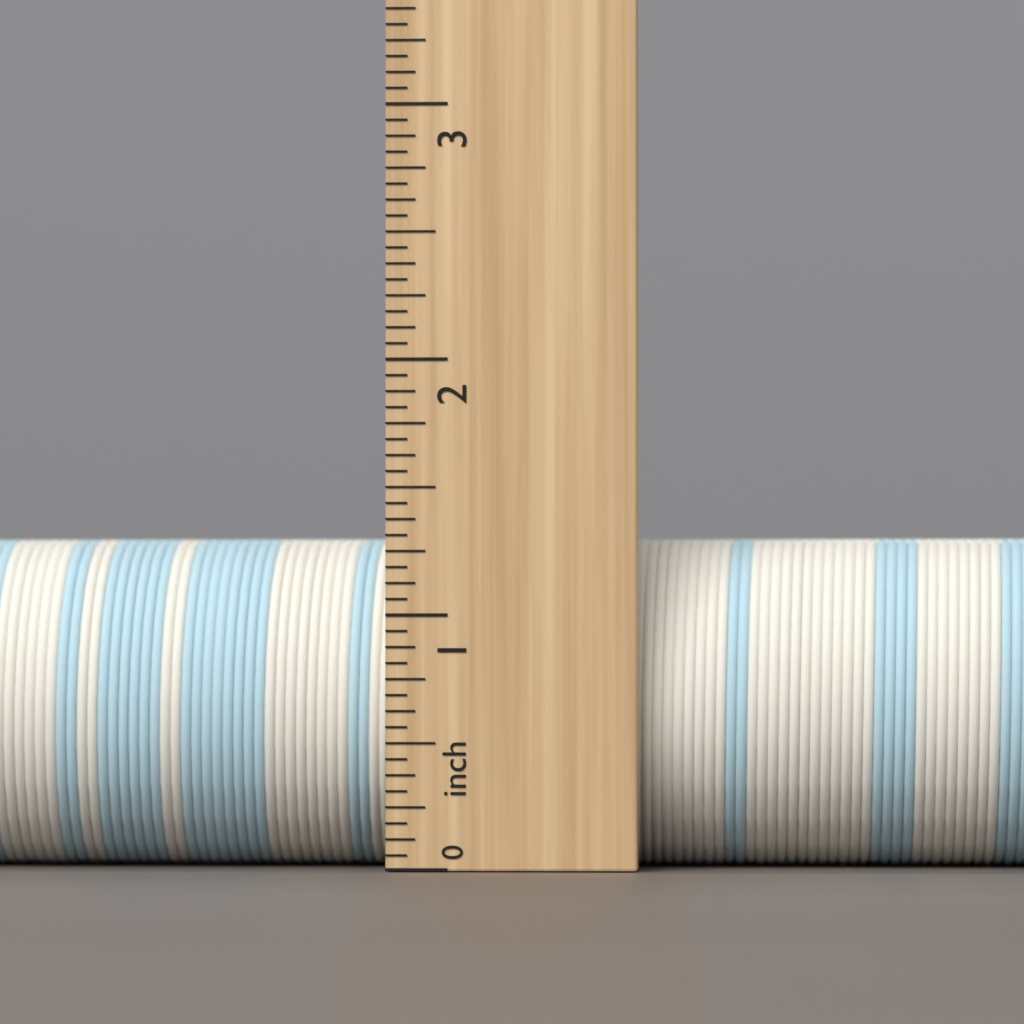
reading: 1.3125 inch
